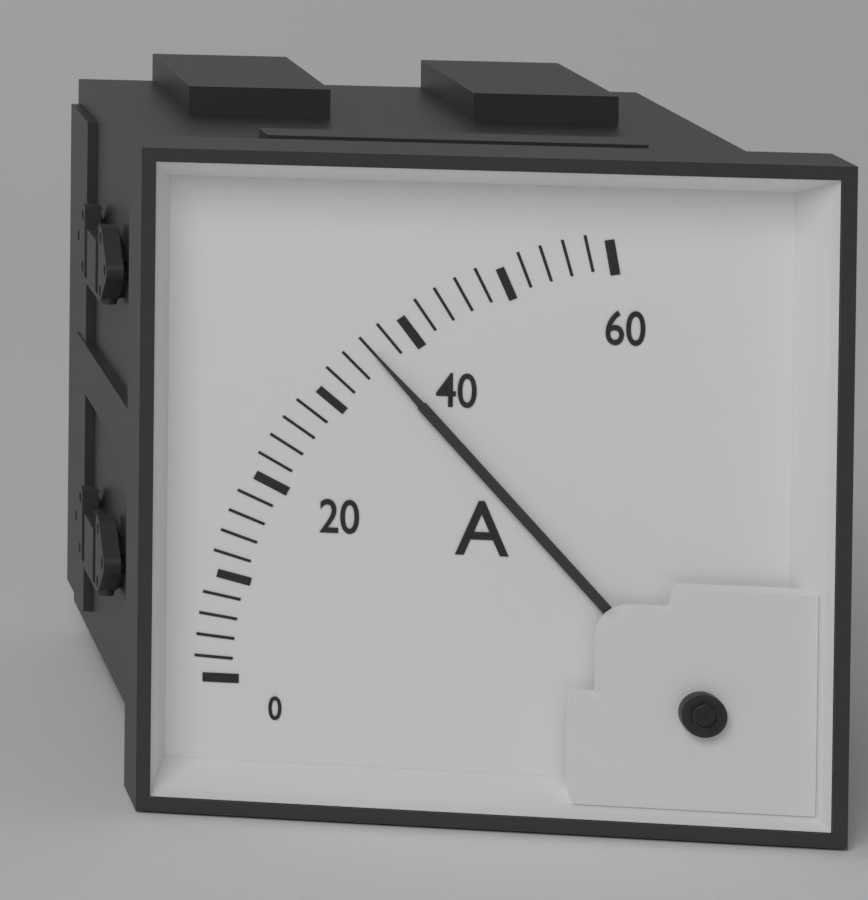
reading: 36 A
